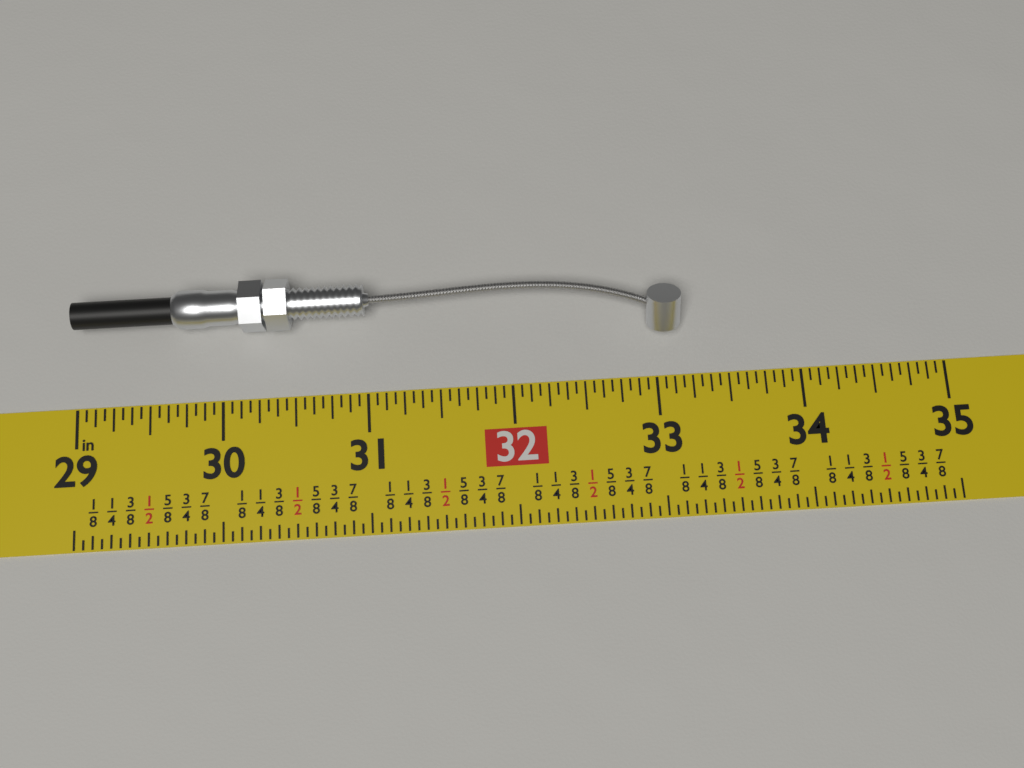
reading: 33.1875 in
